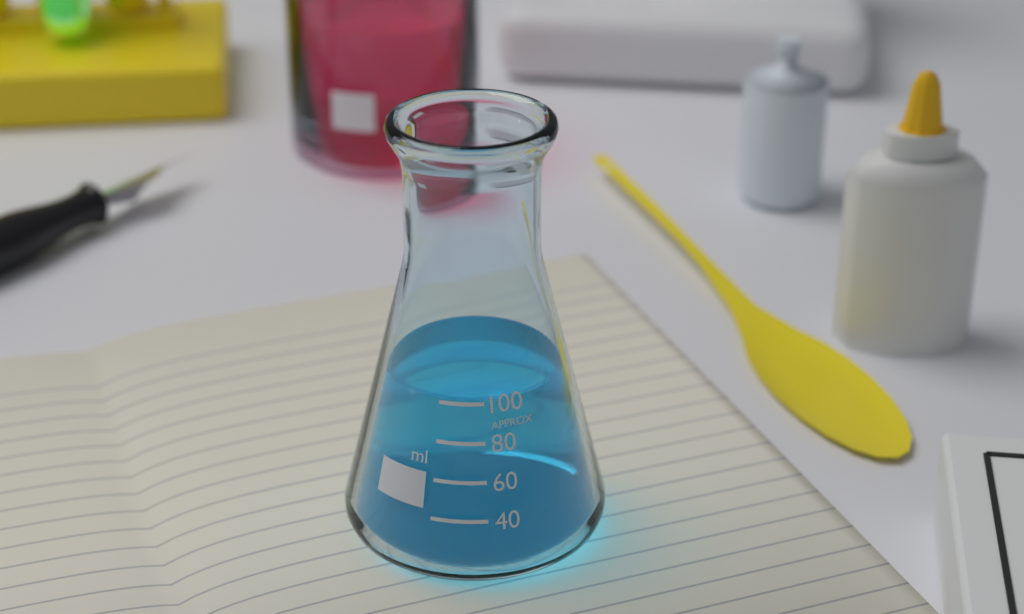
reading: 100 ml
